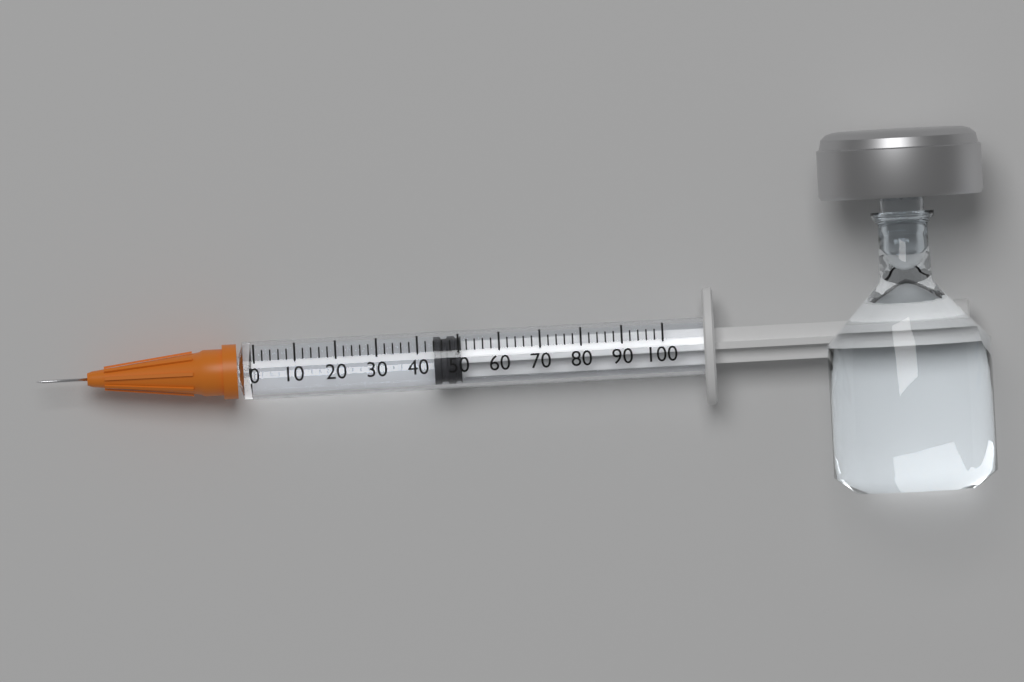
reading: 44 (no unit)
